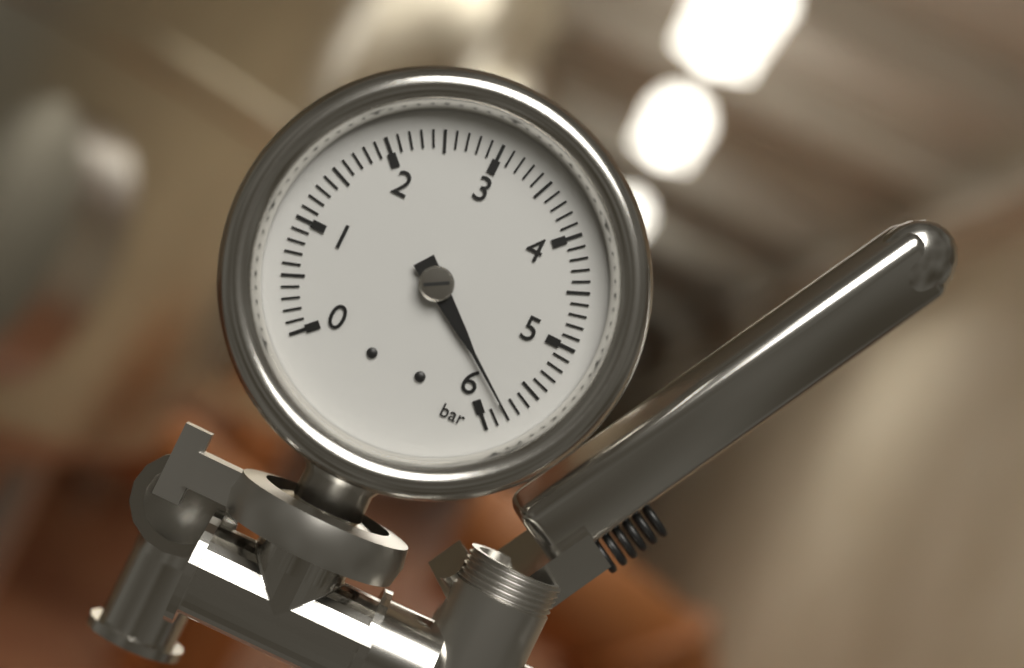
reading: 5.8 bar
